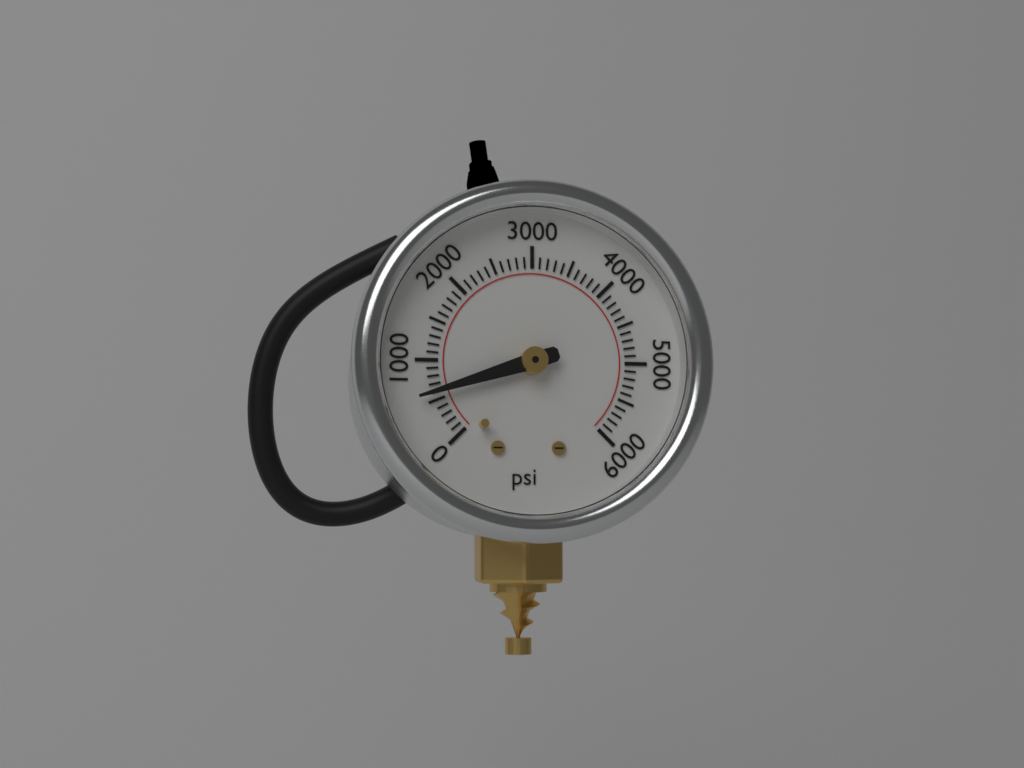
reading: 600 psi
